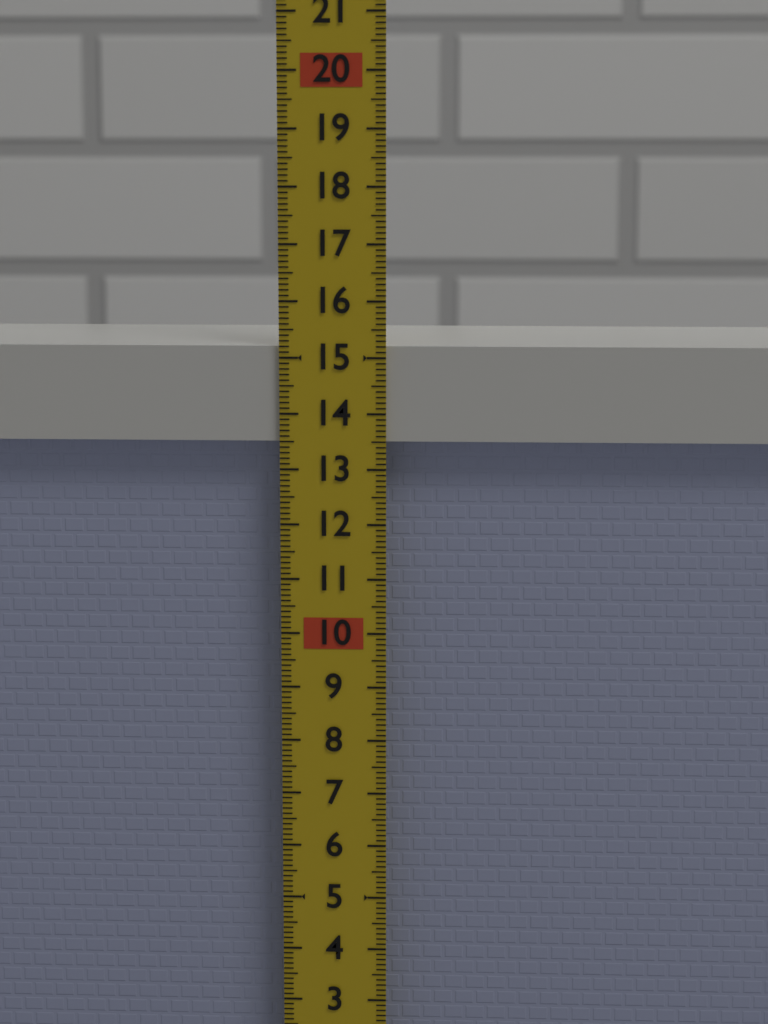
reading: 15.2 (no unit)
